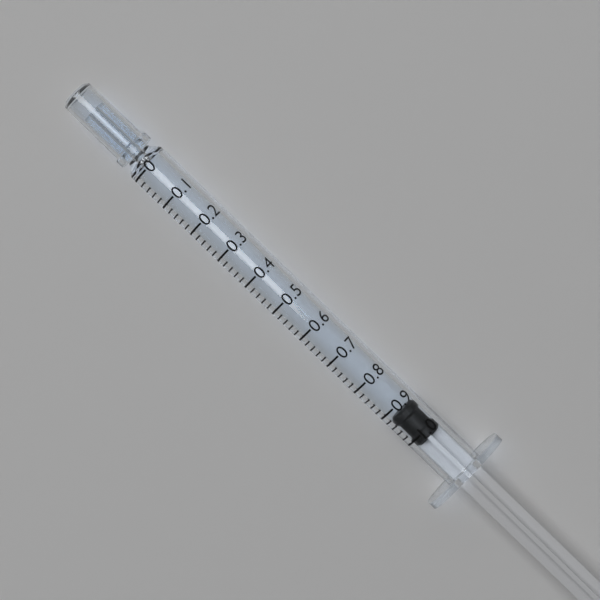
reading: 0.92 (no unit)
